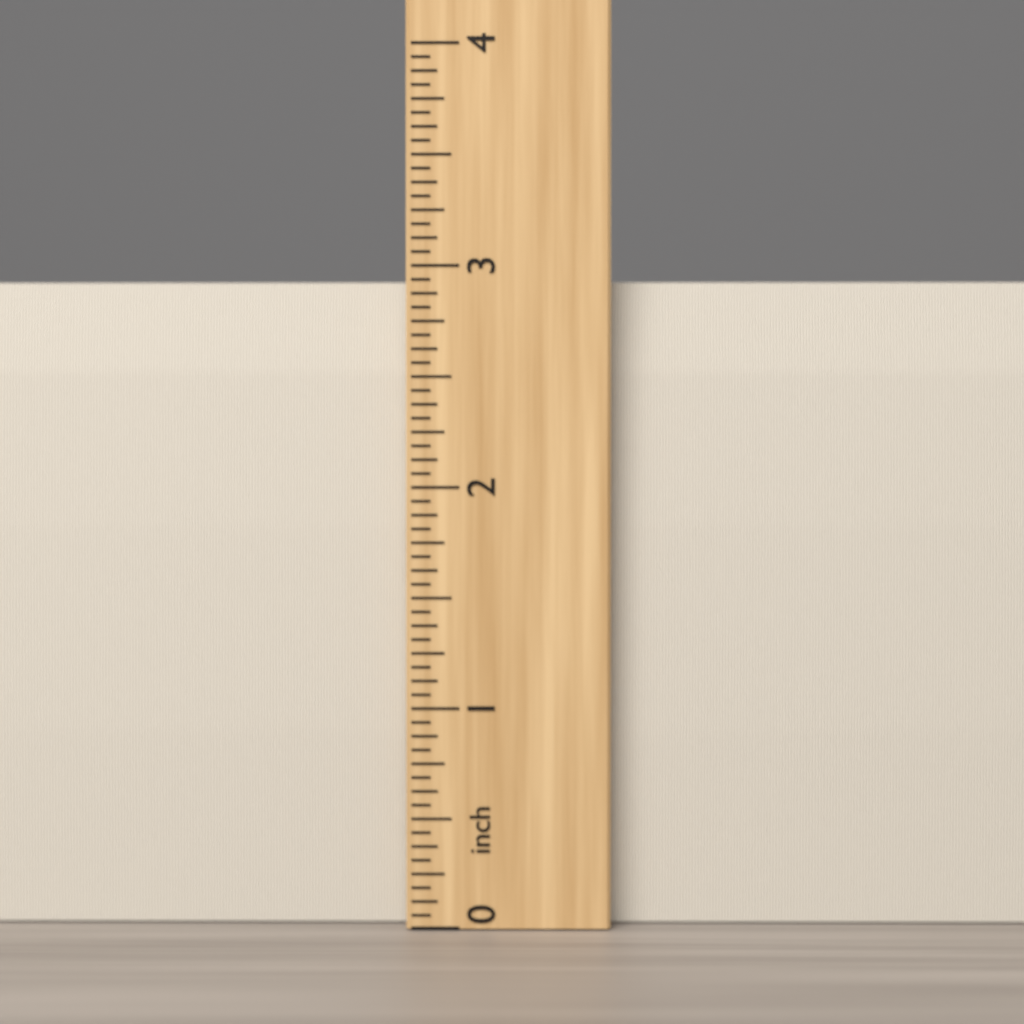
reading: 2.9375 inch
